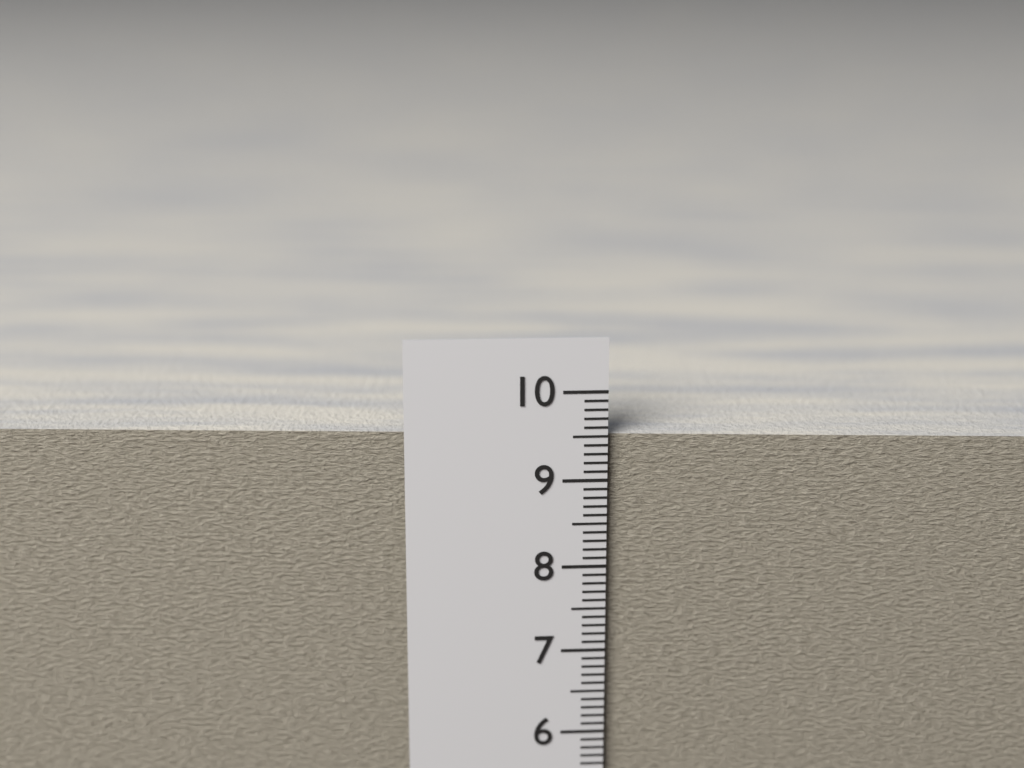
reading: 9.5 cm
